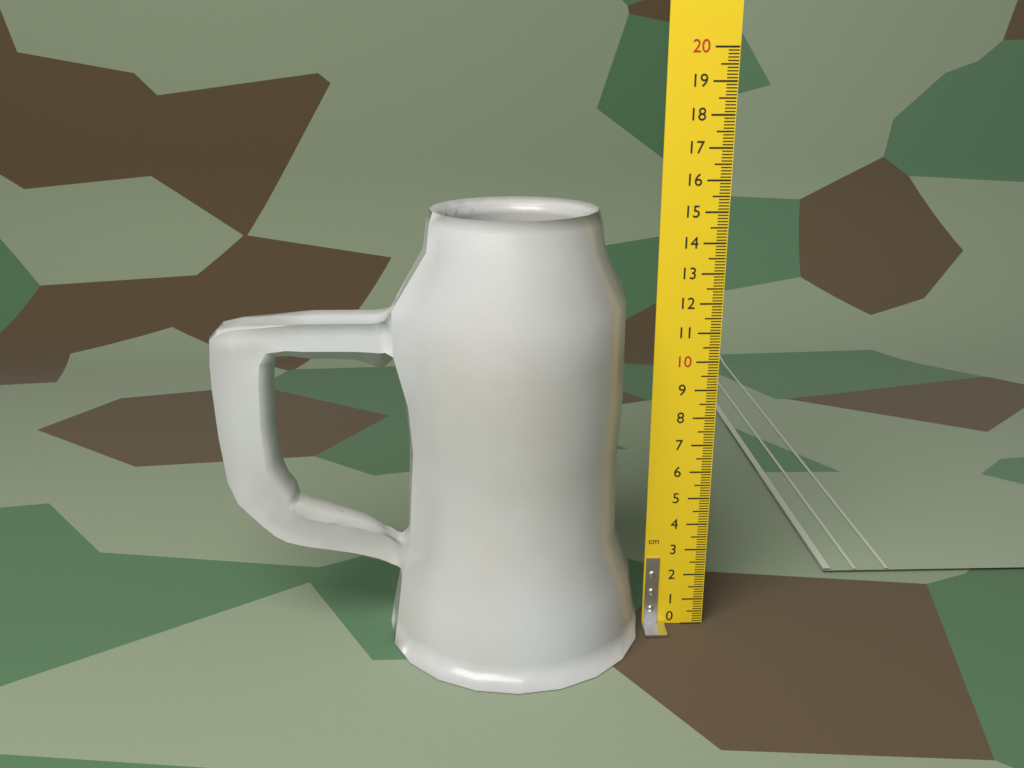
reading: 15.1 cm
